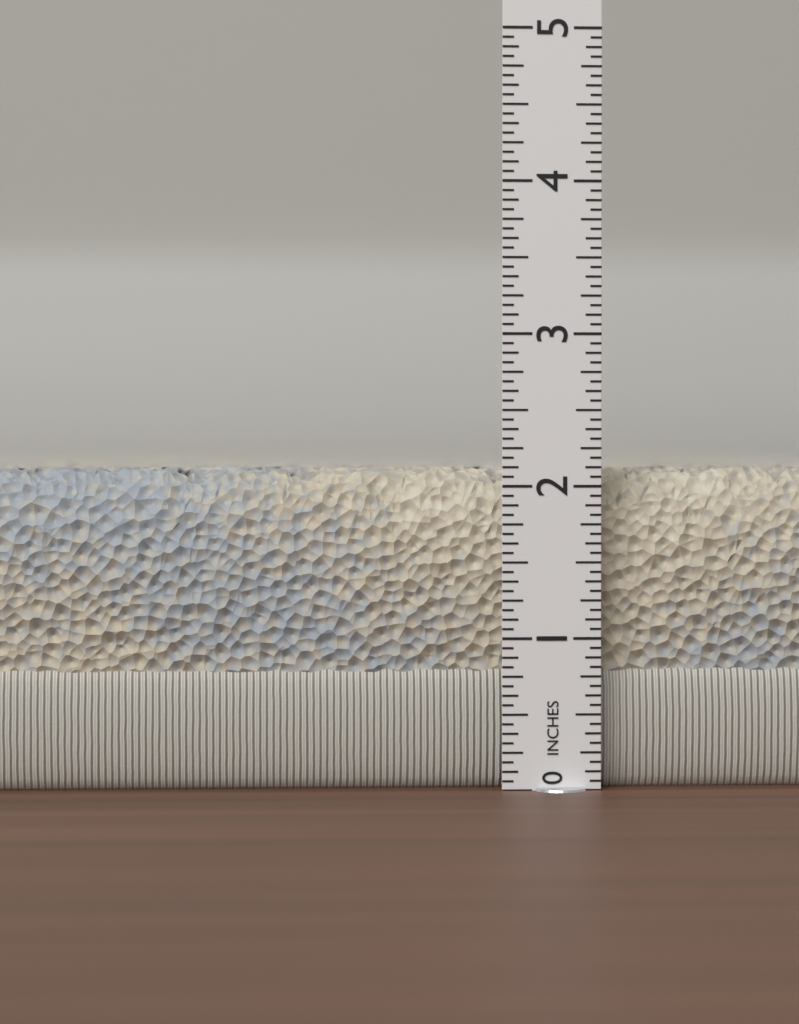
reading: 2.1250 in
